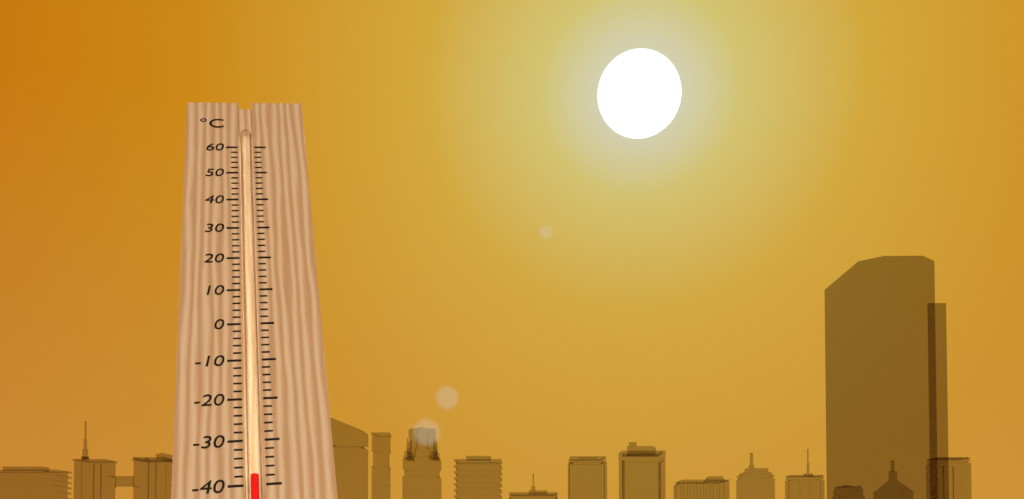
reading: -38 °C
